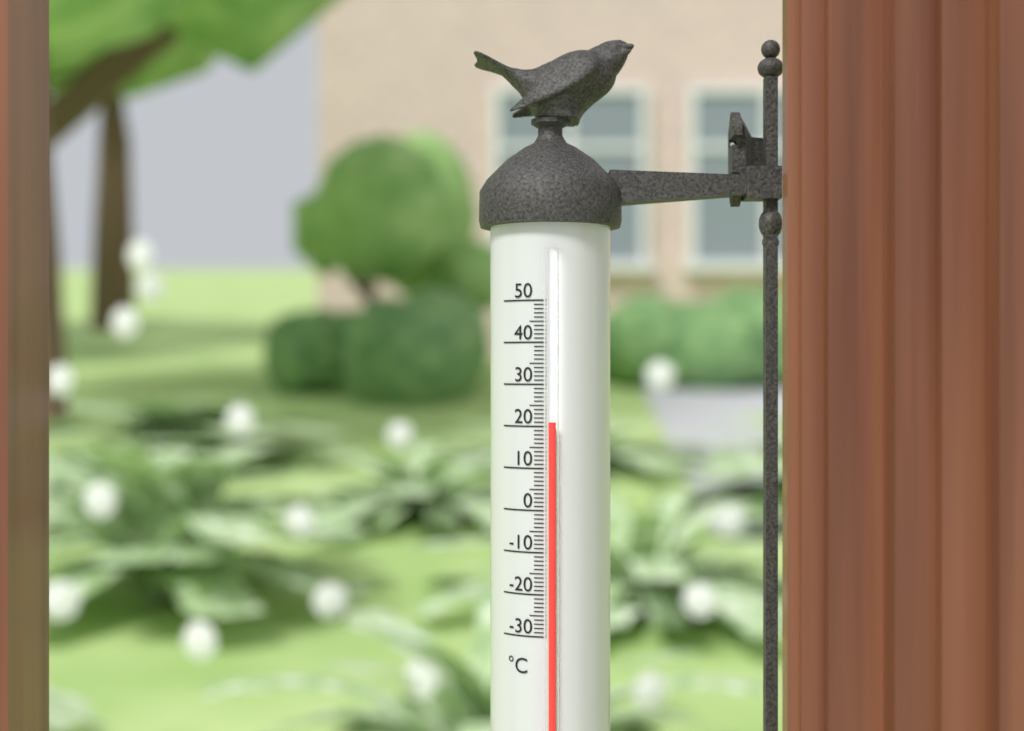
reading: 21 °C
